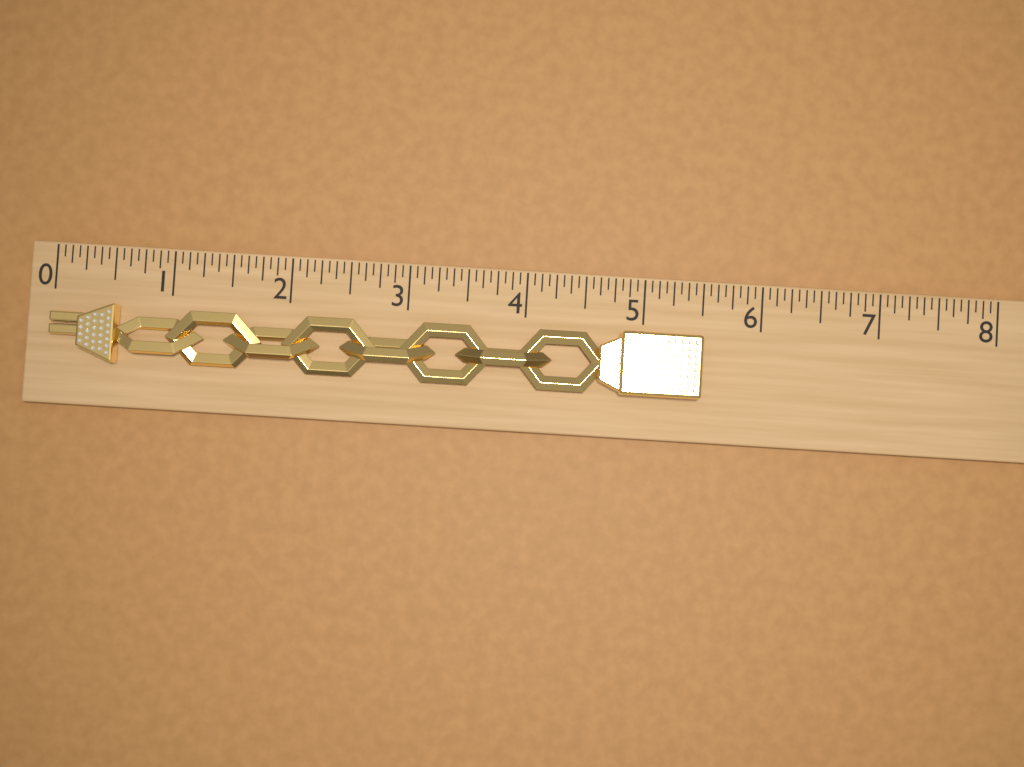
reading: 5.5000 (no unit)
